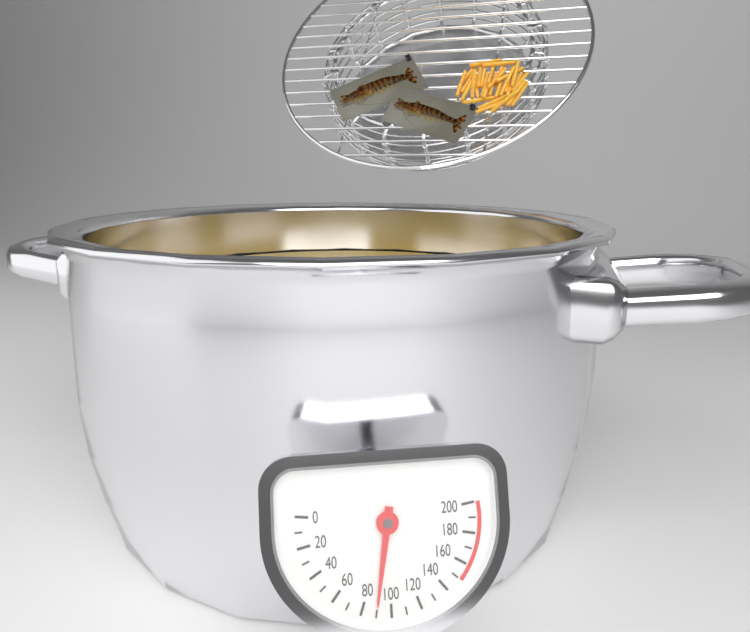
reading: 90 (no unit)
